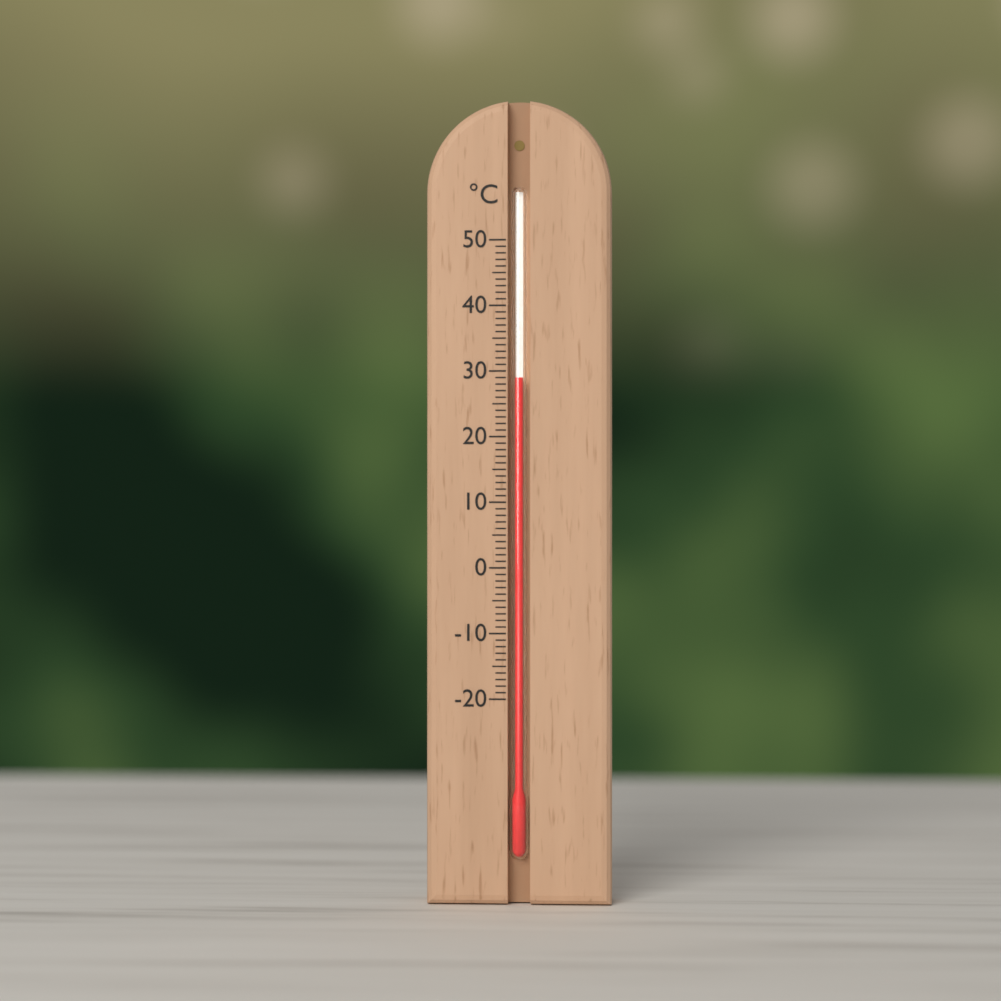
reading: 29 °C
